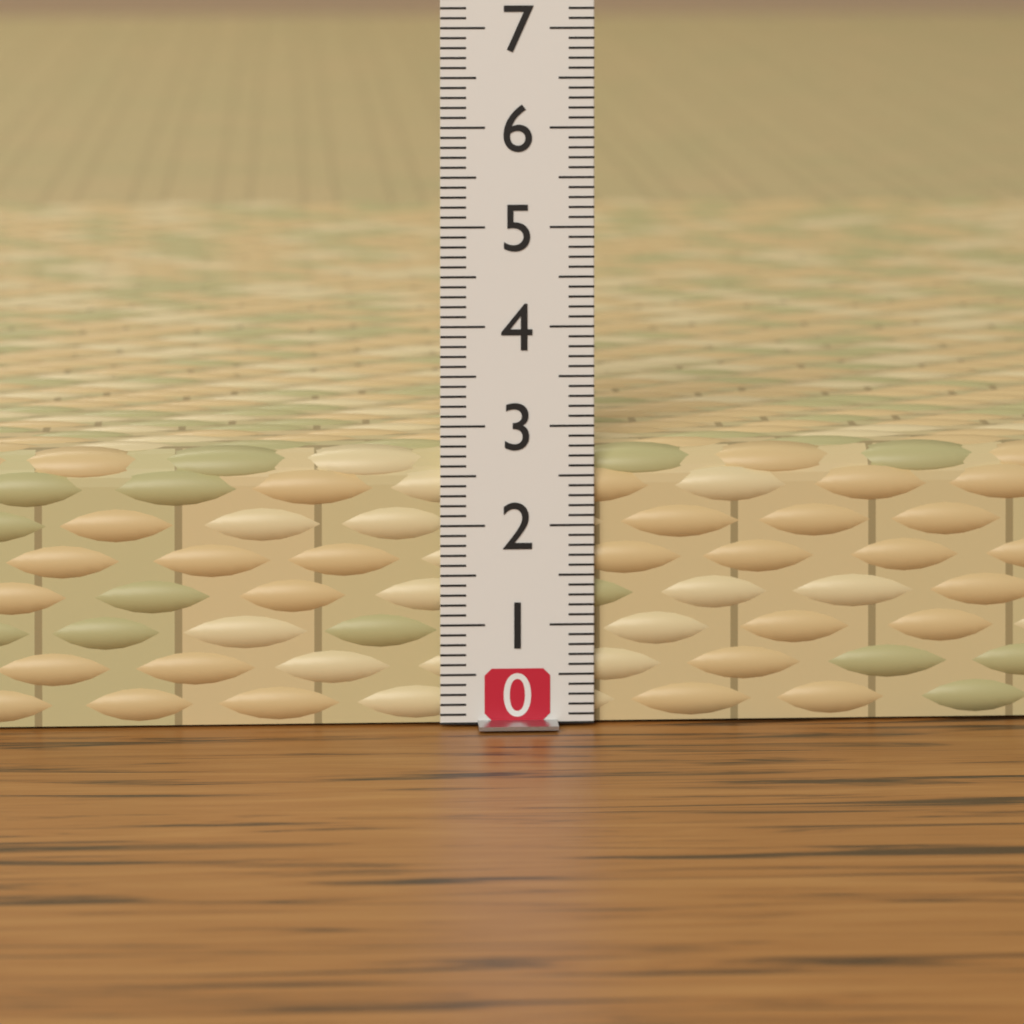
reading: 2.8 (no unit)
